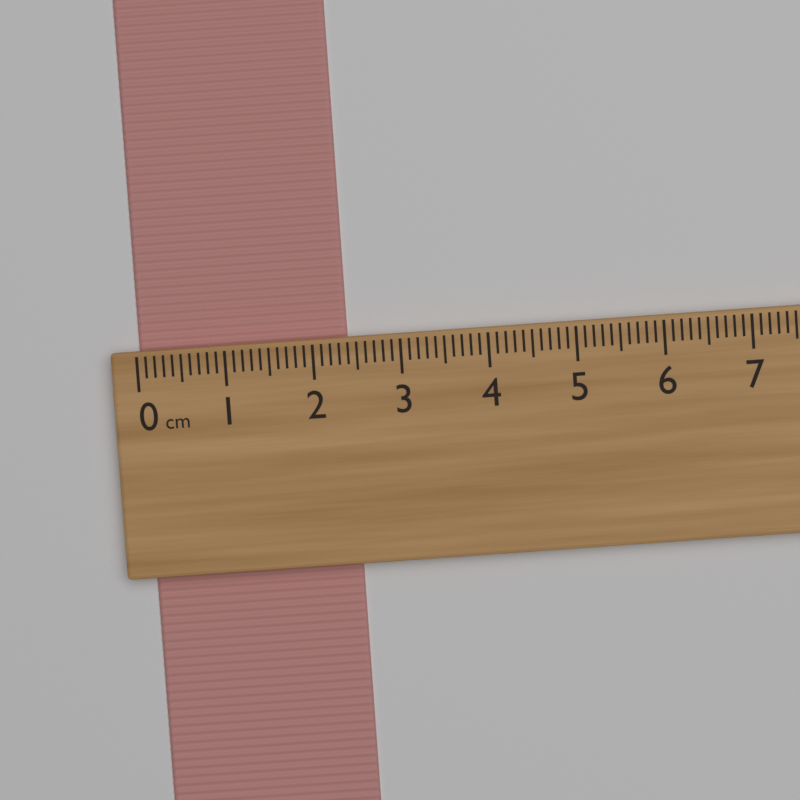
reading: 2.4 cm
